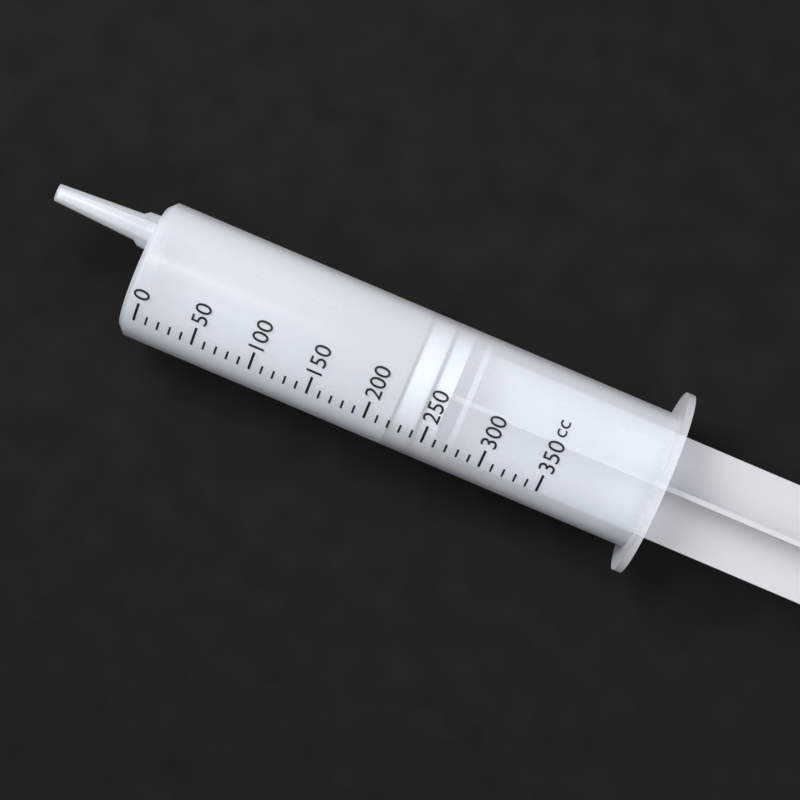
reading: 220 cc
